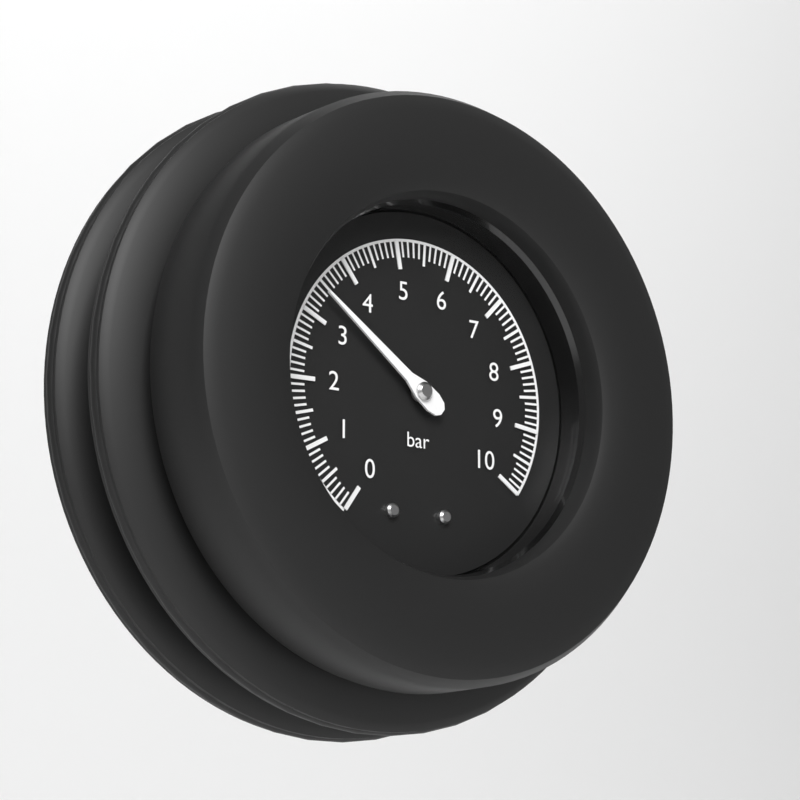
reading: 3.4 bar
